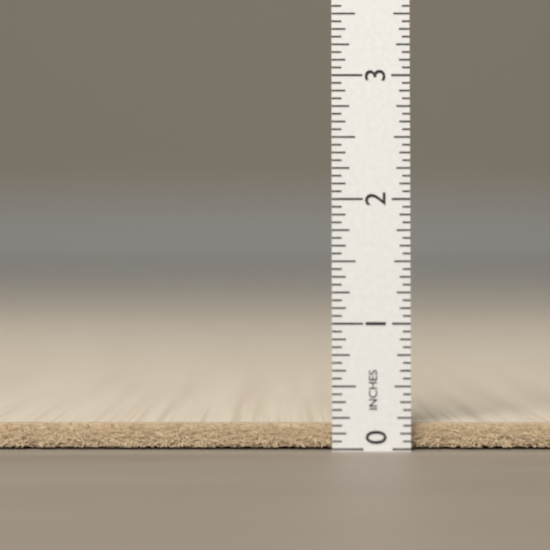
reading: 0.1875 in
